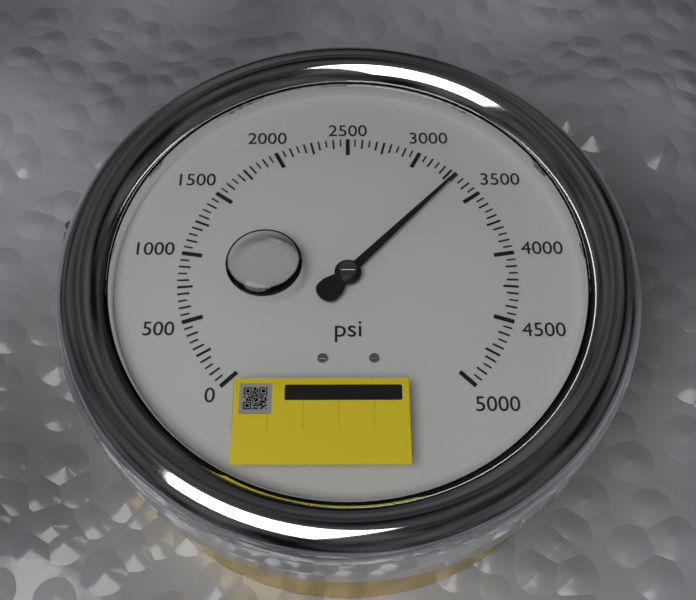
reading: 3300 psi
